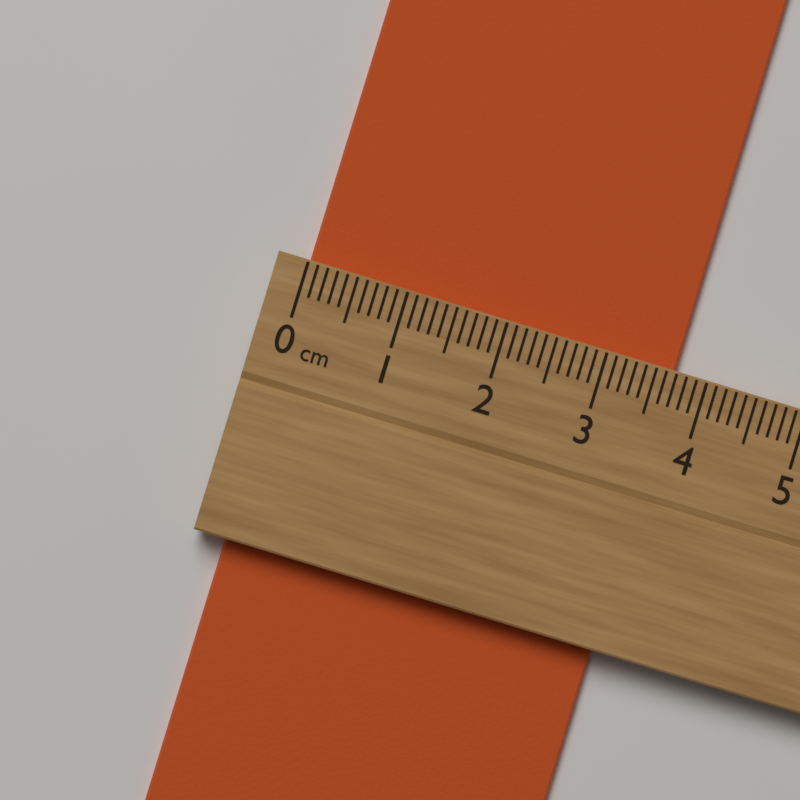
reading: 3.7 cm
